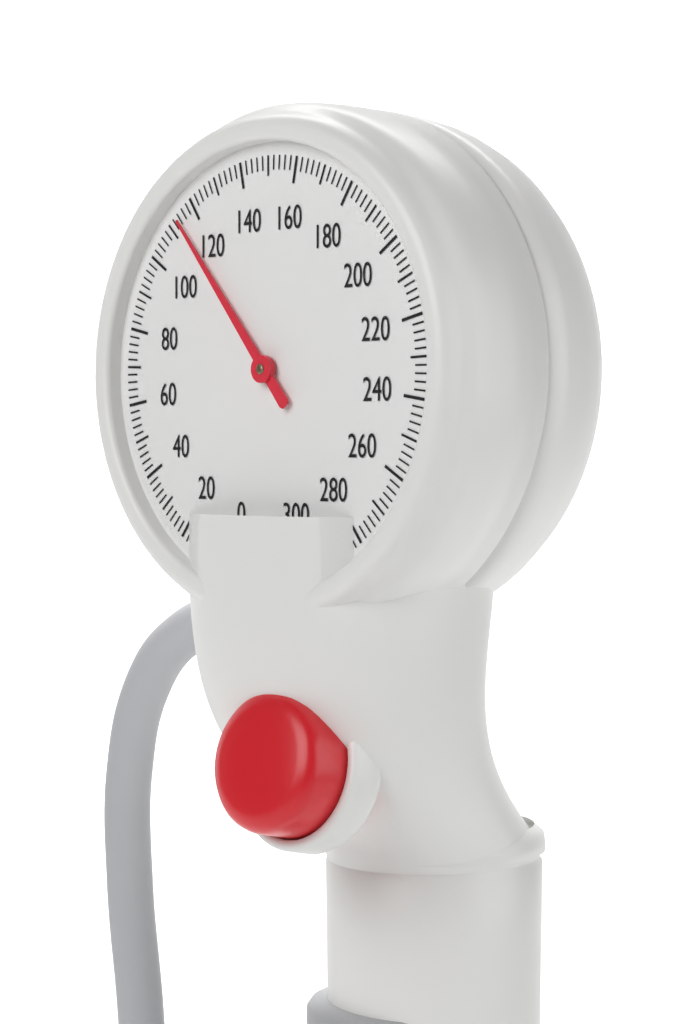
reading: 114 mmHg
